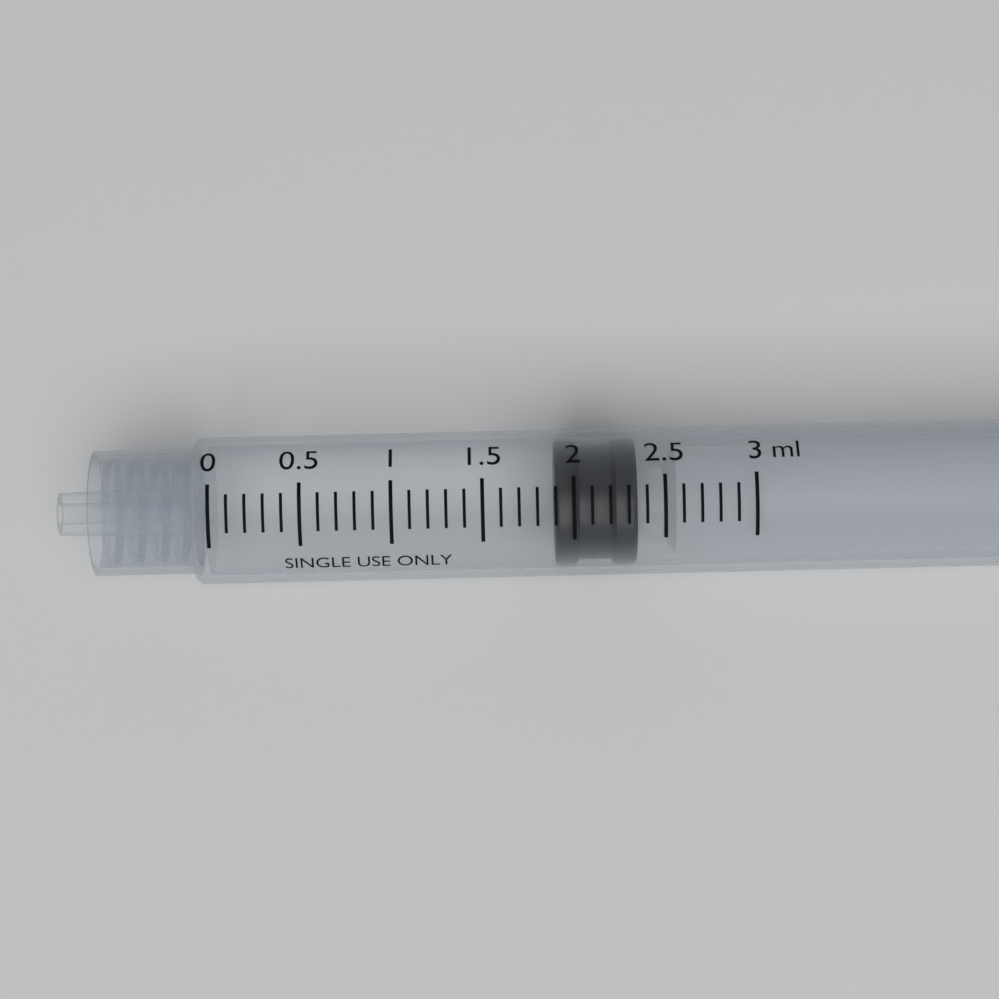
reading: 1.9 ml
